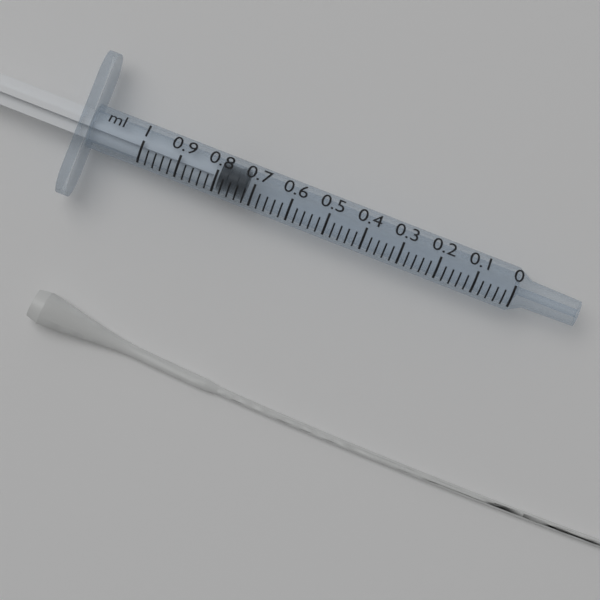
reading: 0.72 ml
